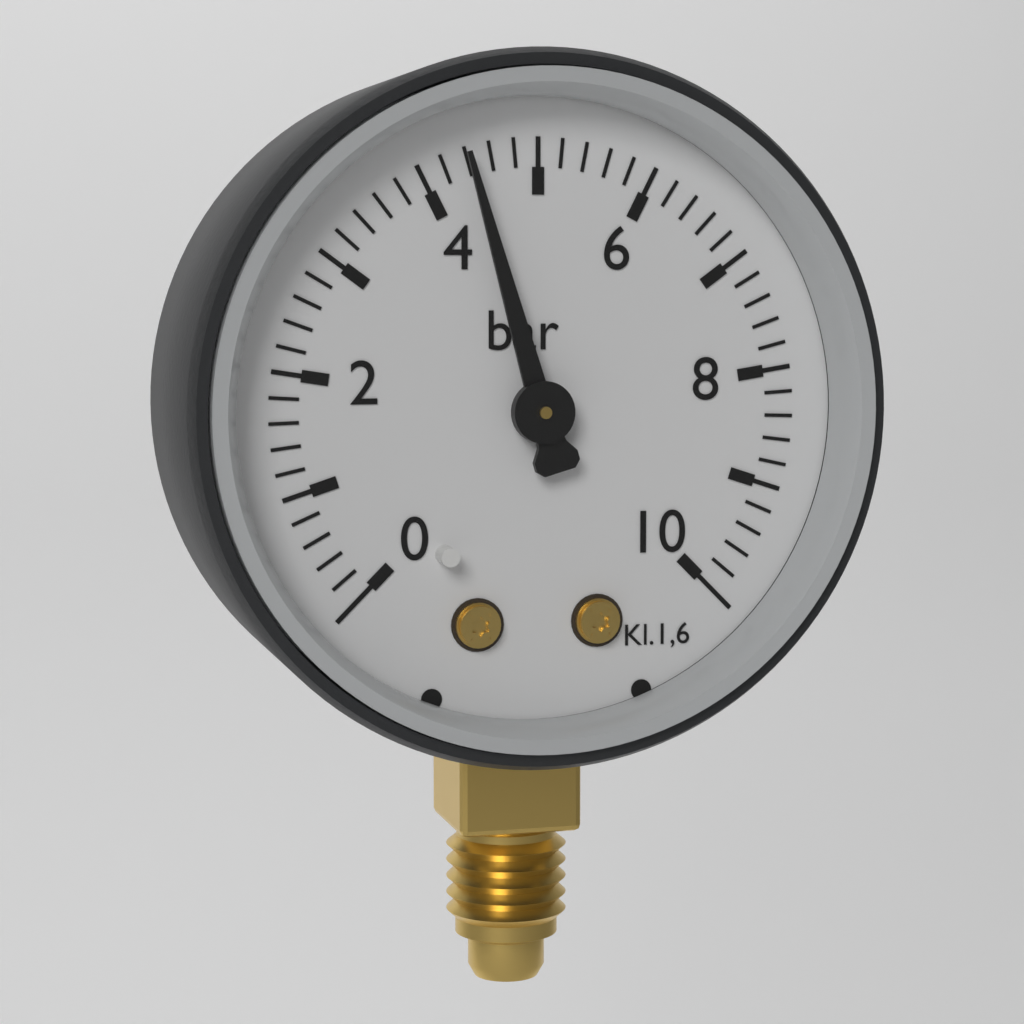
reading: 4.4 bar
